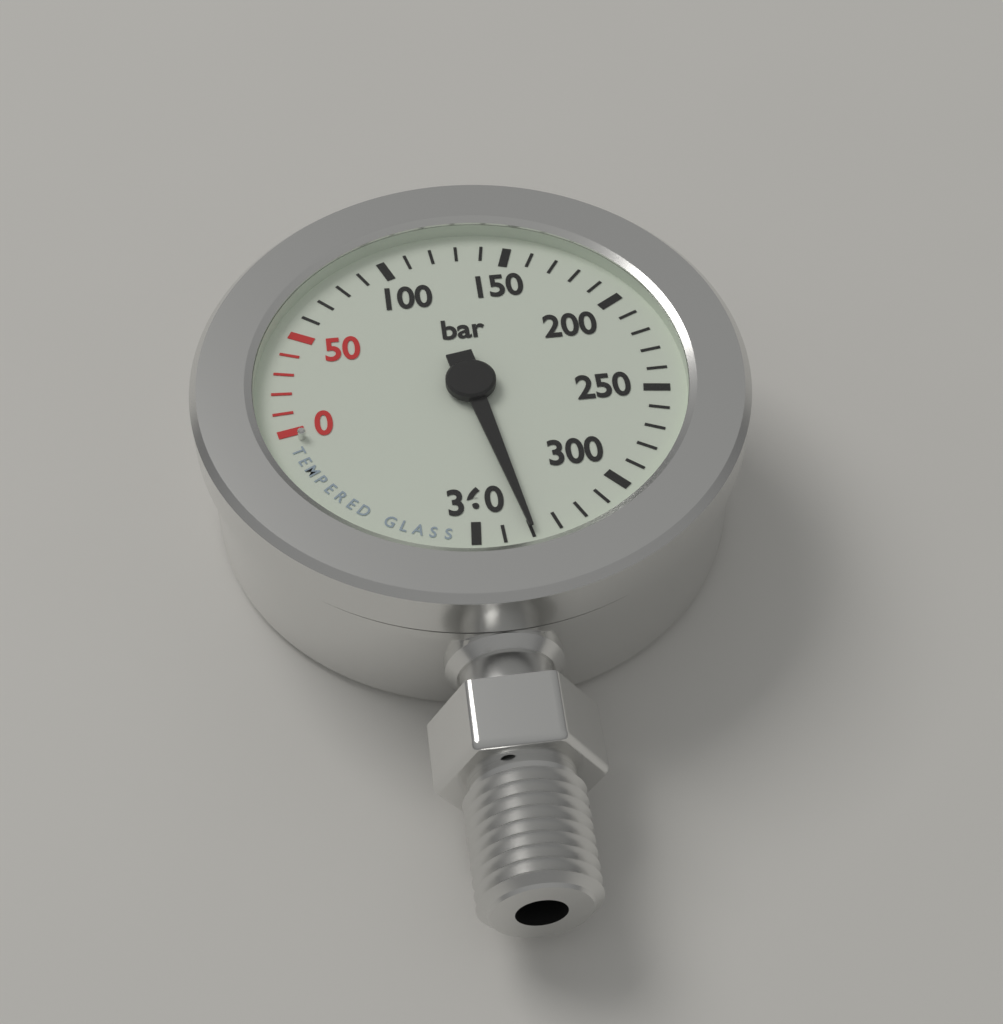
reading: 340 bar
